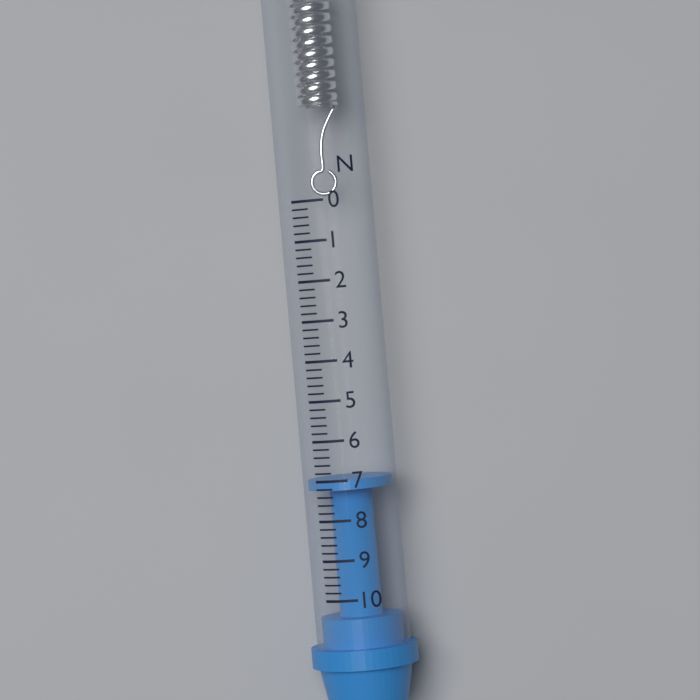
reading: 7.0 N
